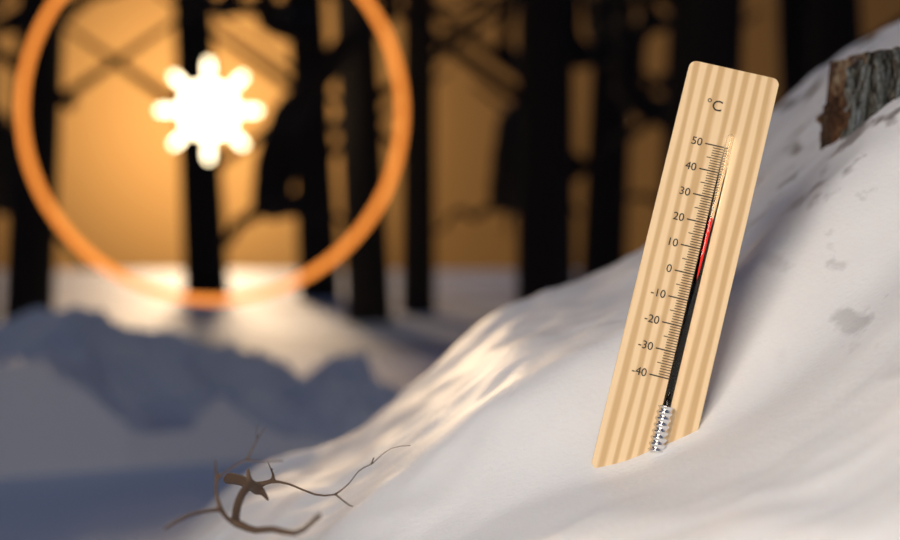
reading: 22 °C
